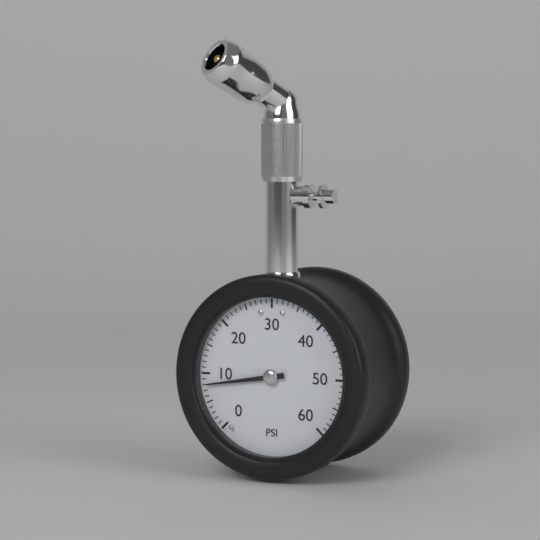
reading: 8 psi
